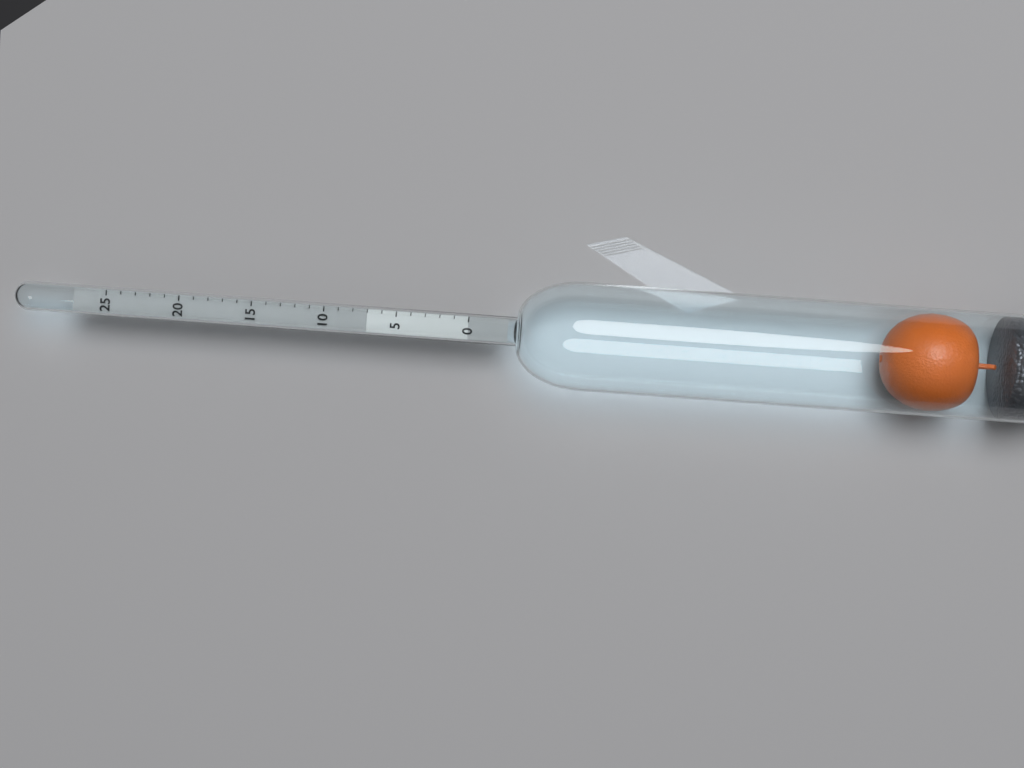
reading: 7 (no unit)
